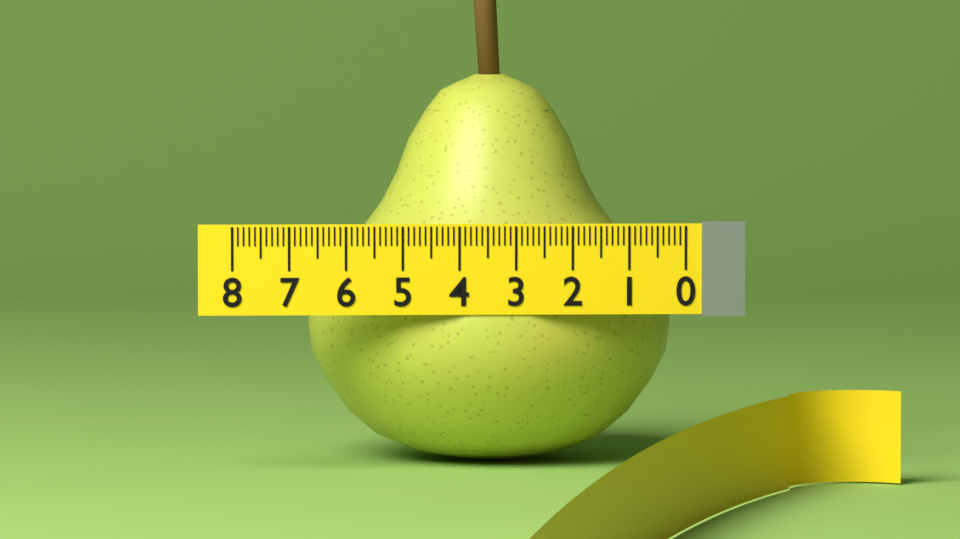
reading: 6.6 (no unit)
